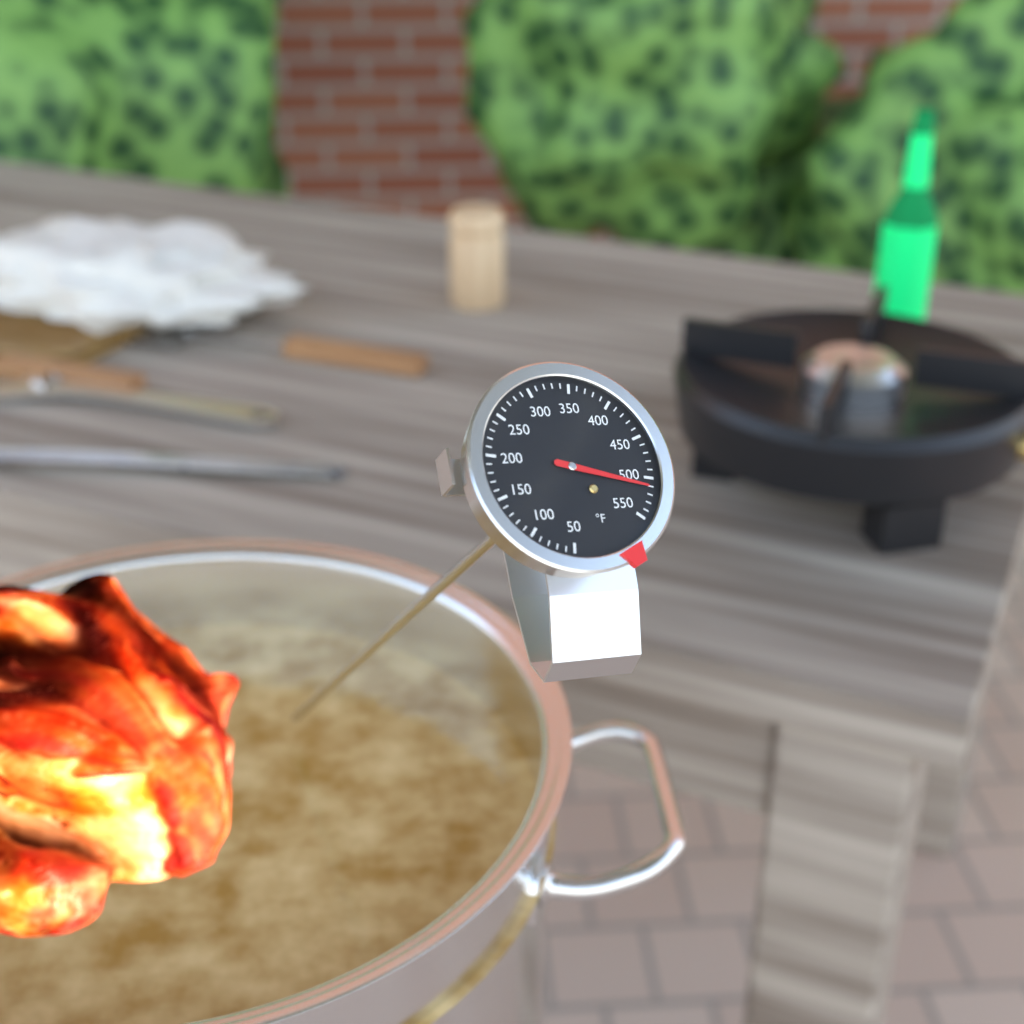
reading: 510 °F
